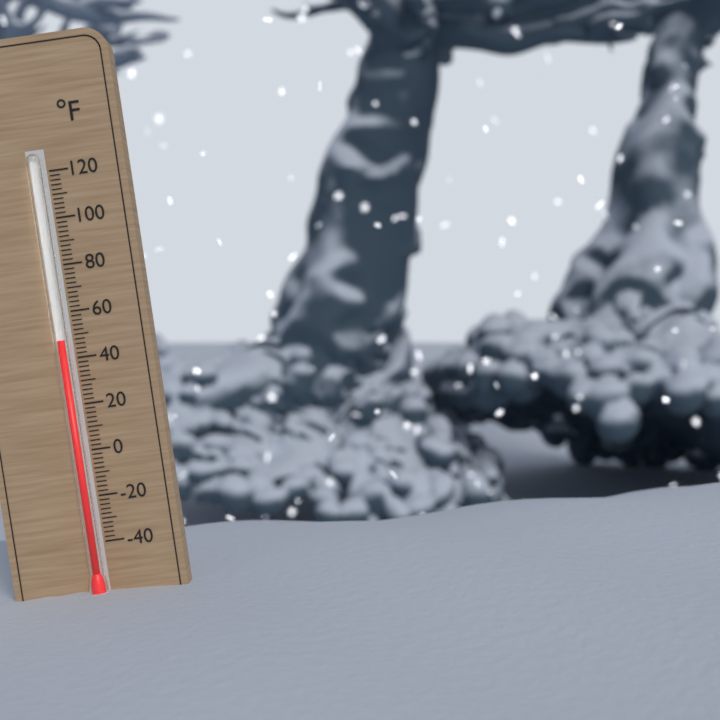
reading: 48 °F
